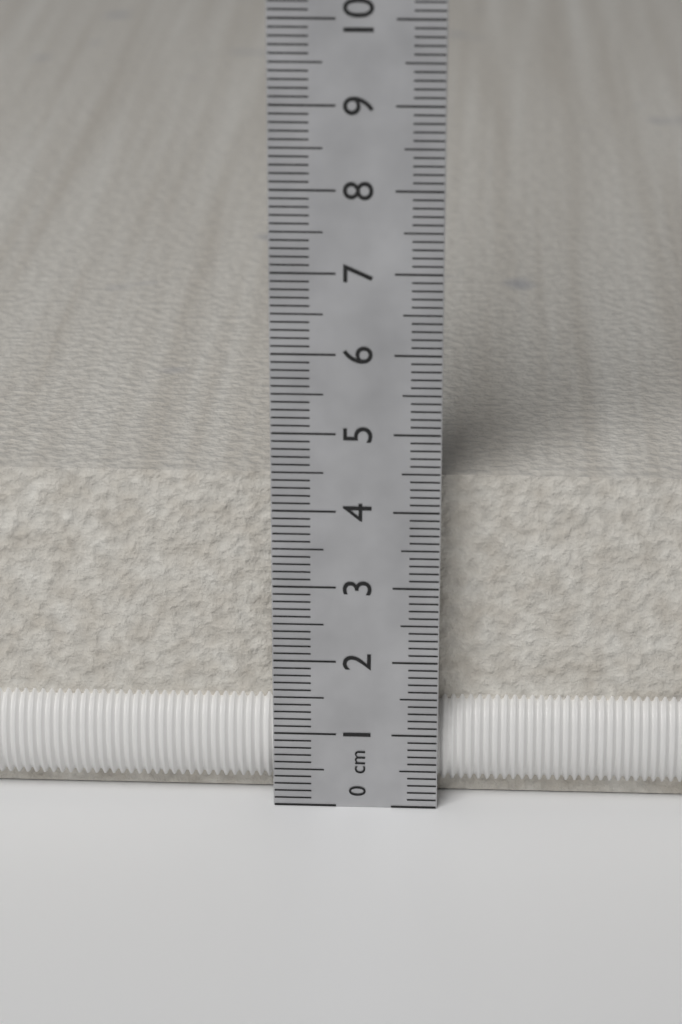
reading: 4.3 cm
